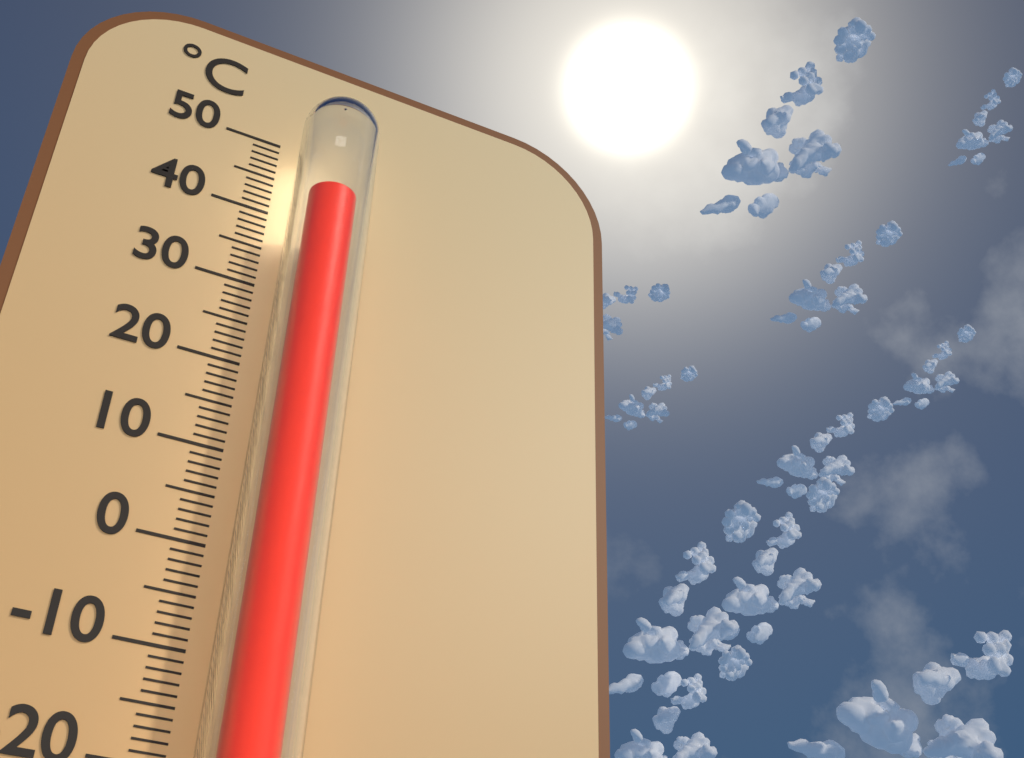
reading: 39 °C
